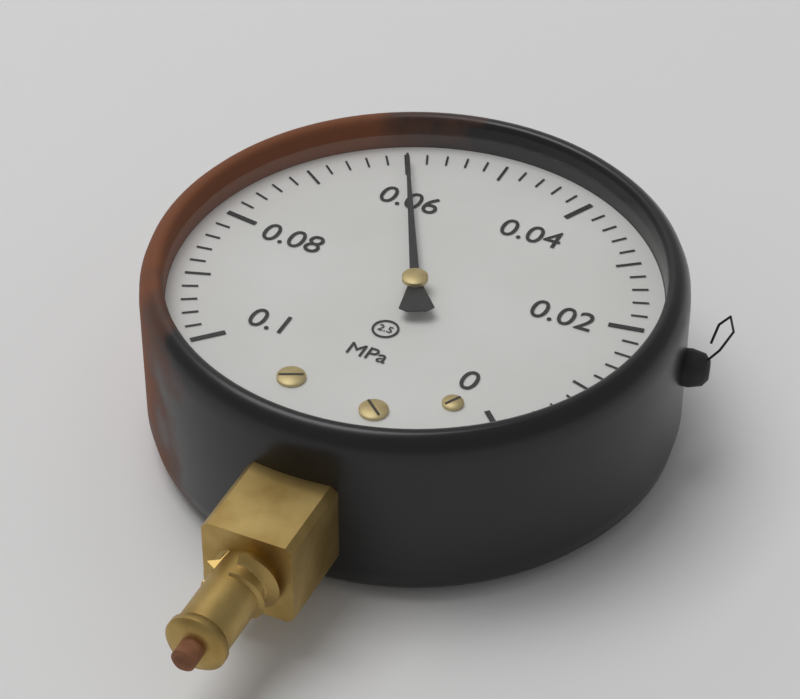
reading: 0.060 MPa
